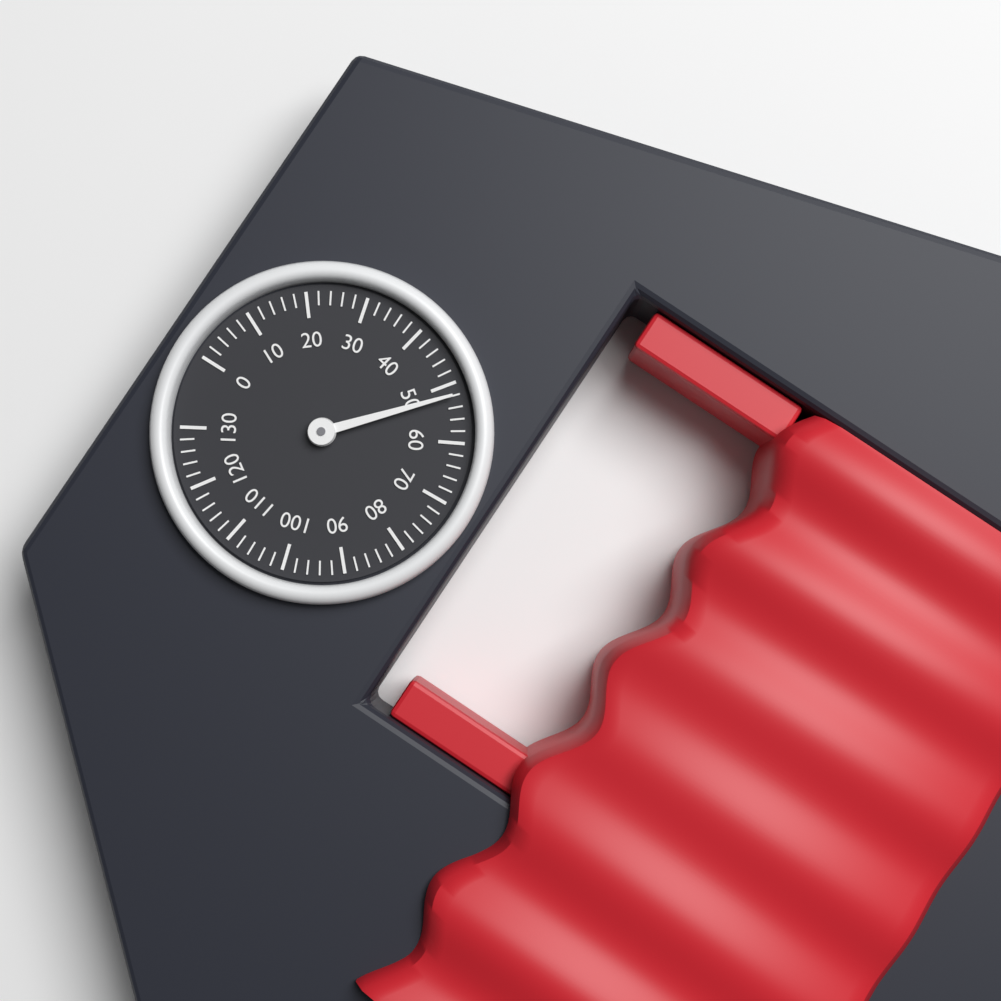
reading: 52 (no unit)
